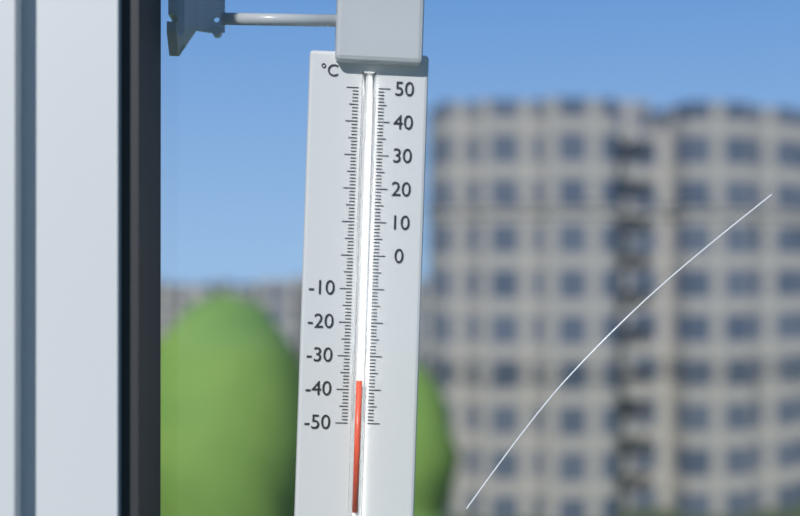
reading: -37 °C
